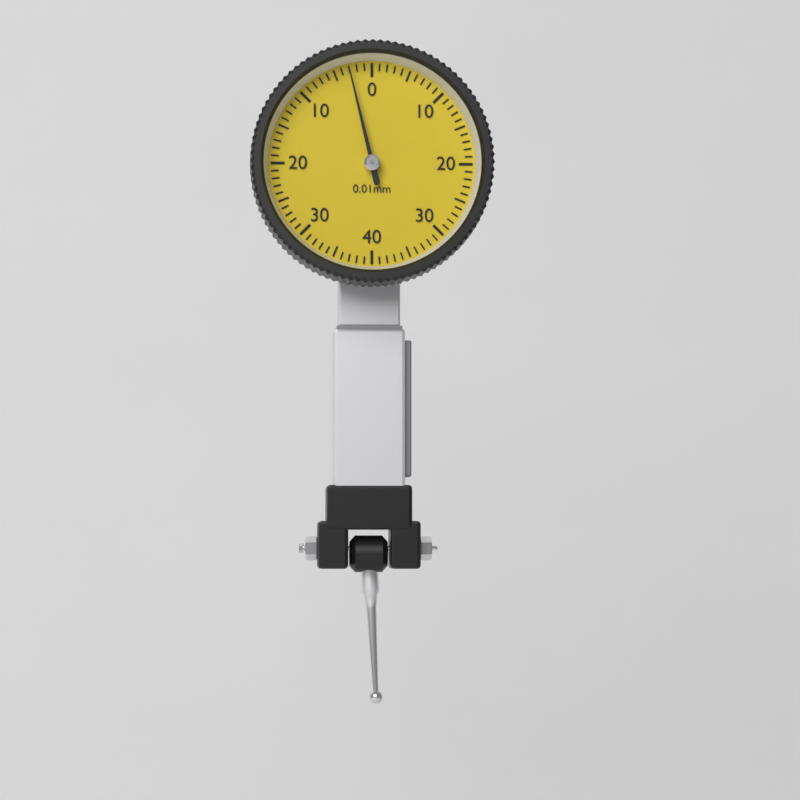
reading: 0.03 mm
